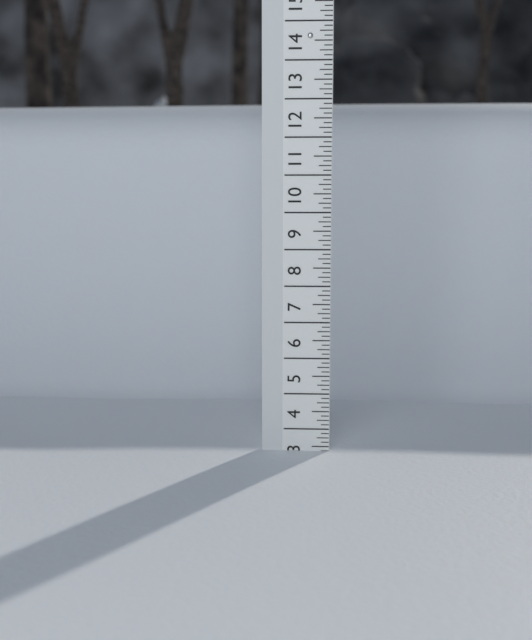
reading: 3.375 (no unit)
